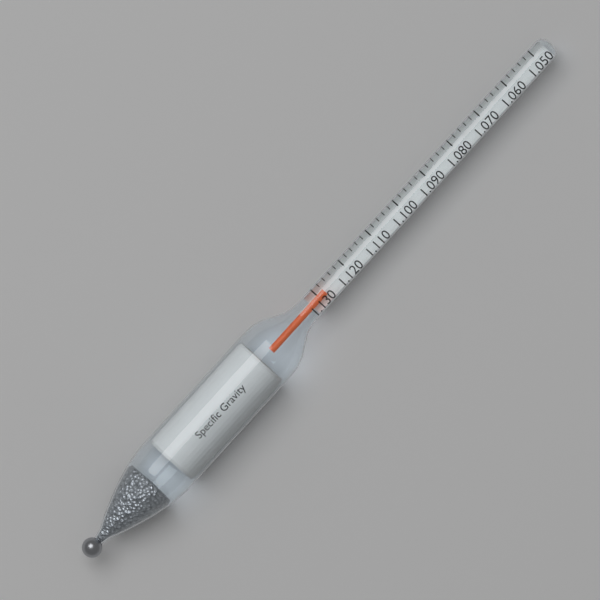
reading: 1.128 (no unit)
